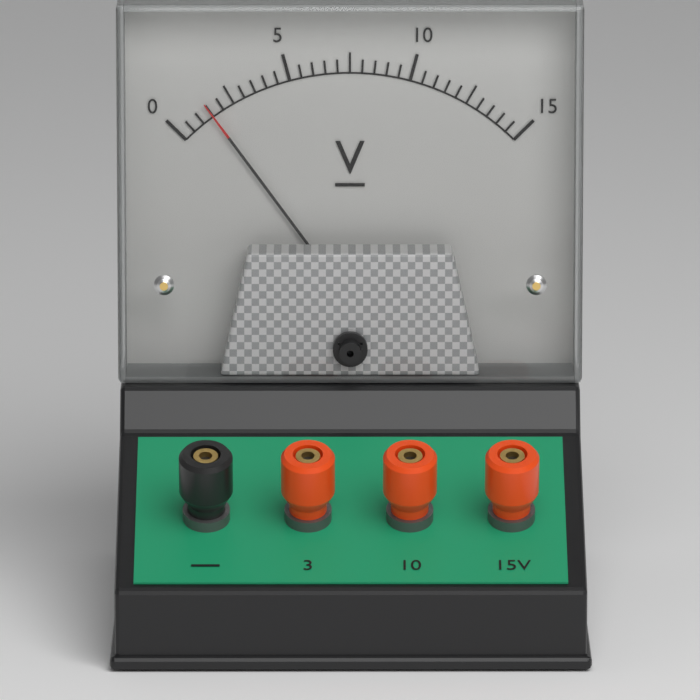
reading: 1.5 V
